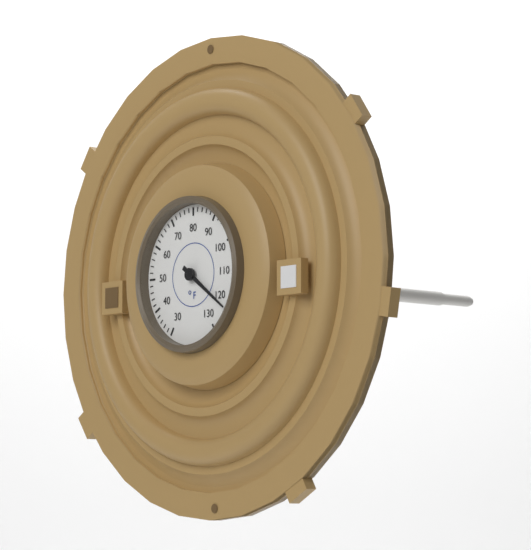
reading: 122 °F
